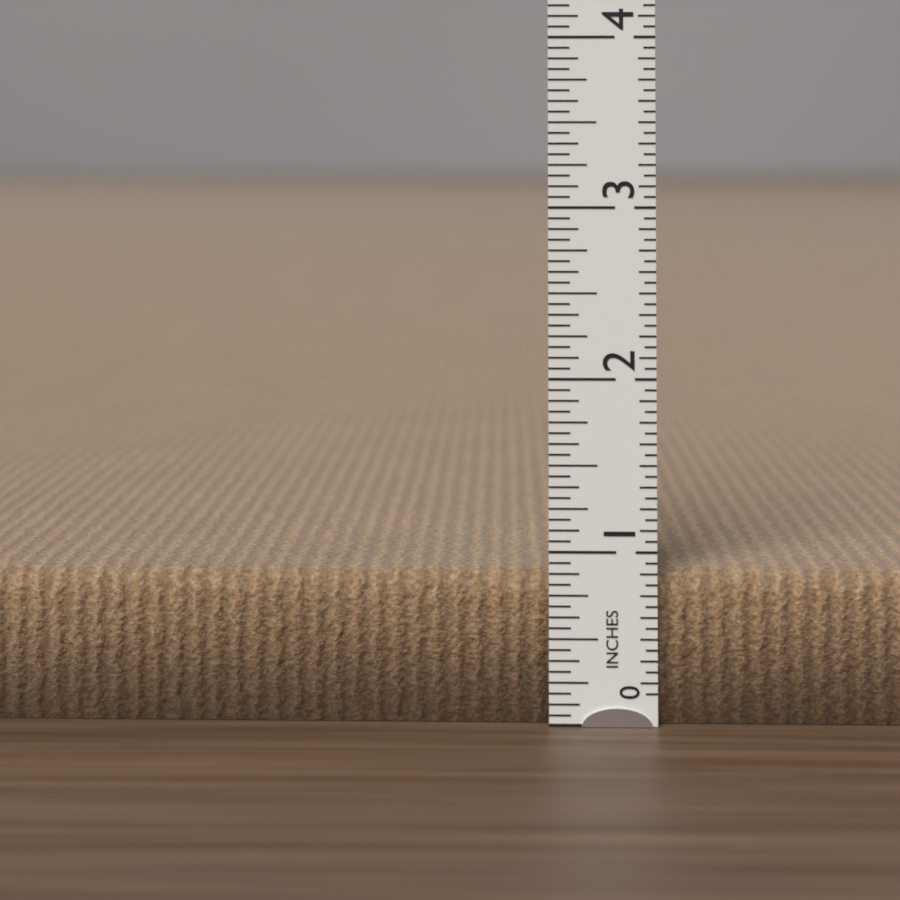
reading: 0.8750 in
